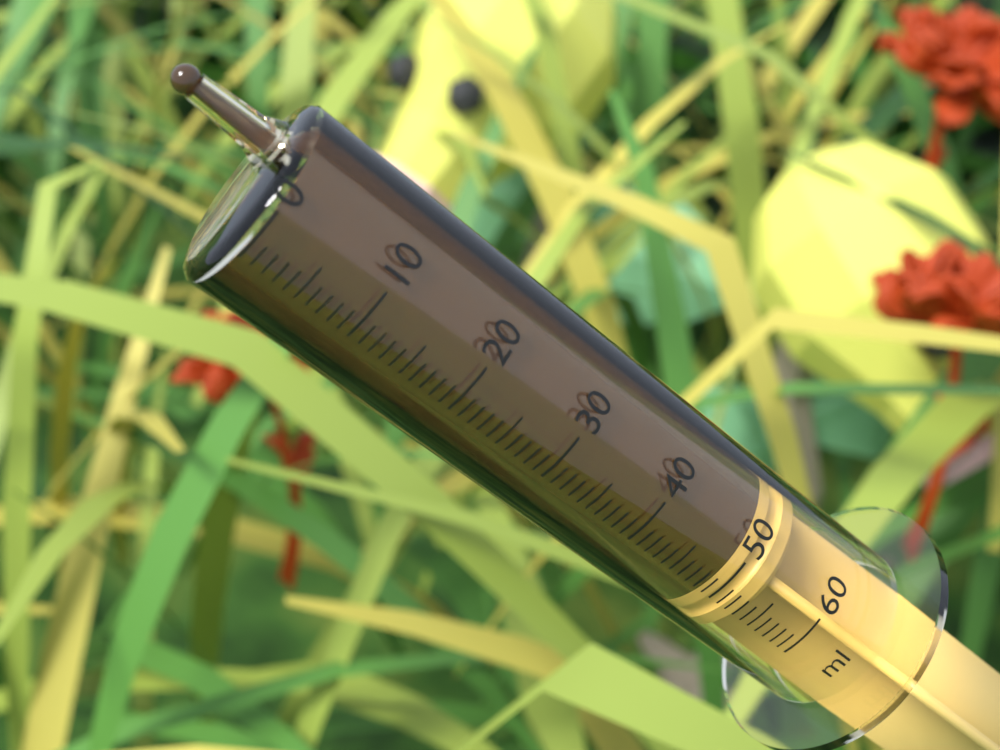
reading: 49 ml
